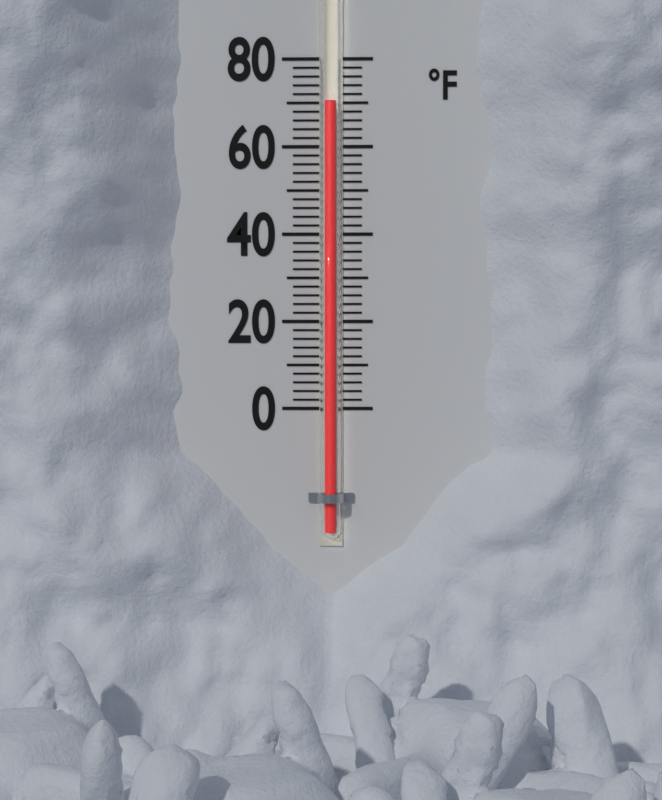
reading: 70 °F
